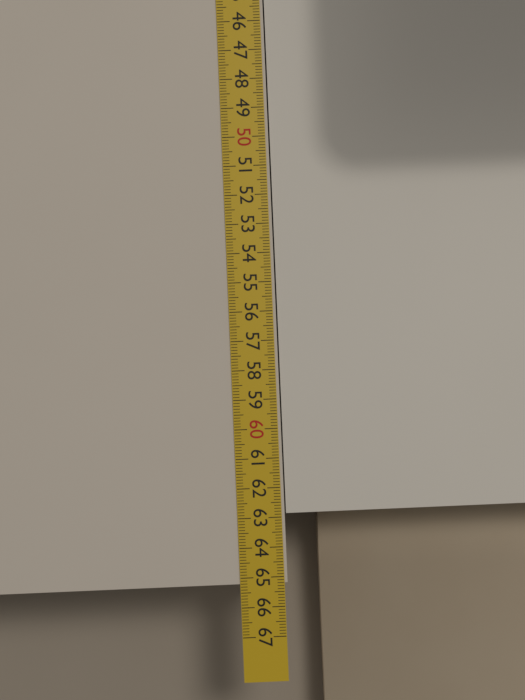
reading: 65.2 cm
